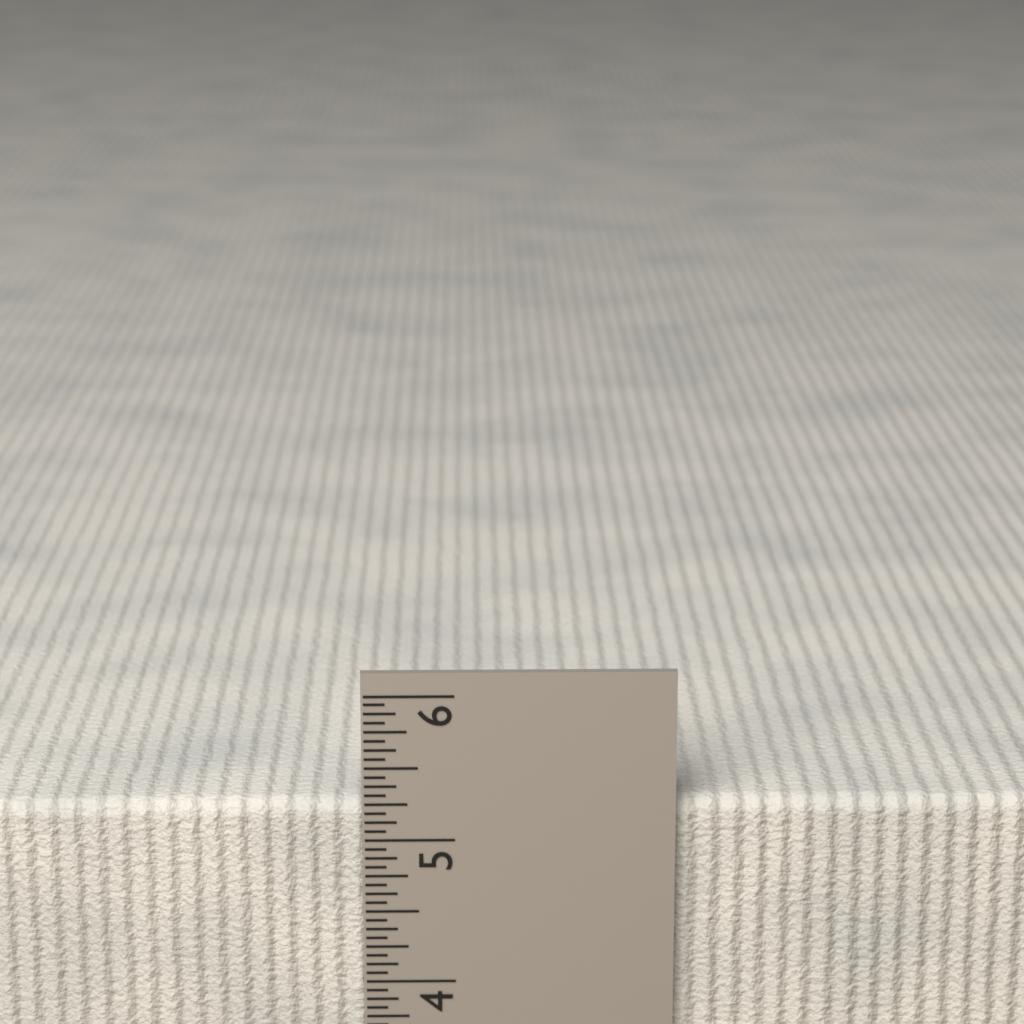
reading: 5.2500 in
